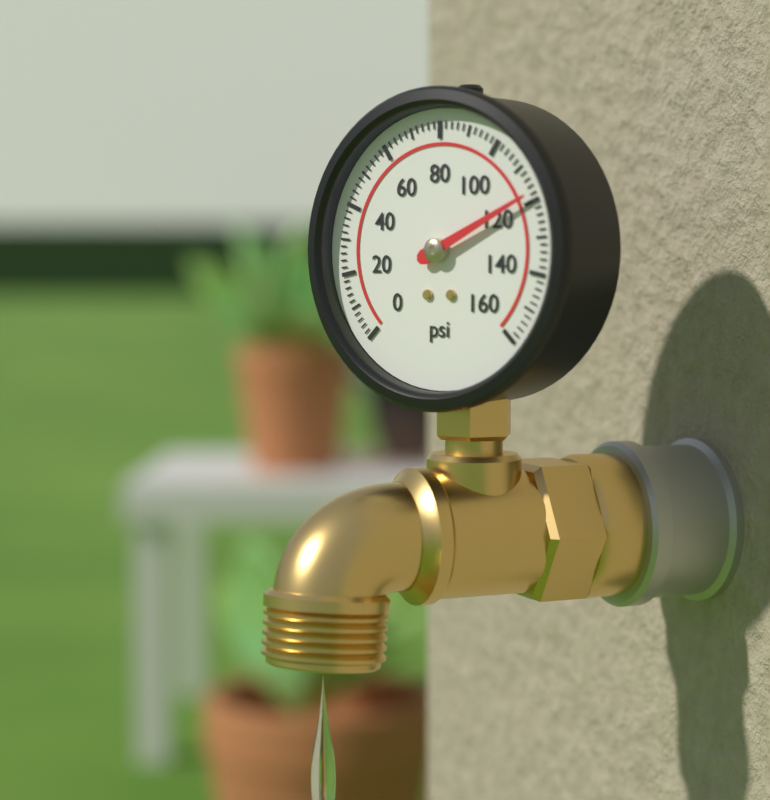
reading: 118 psi
